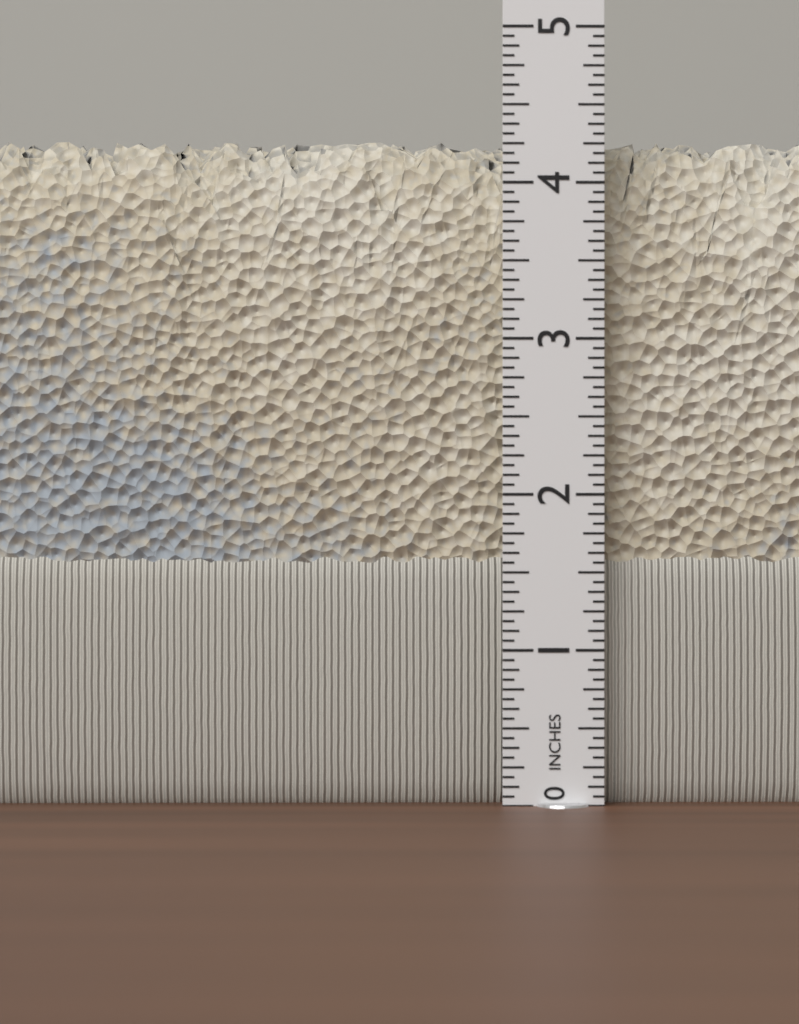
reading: 4.3125 in
